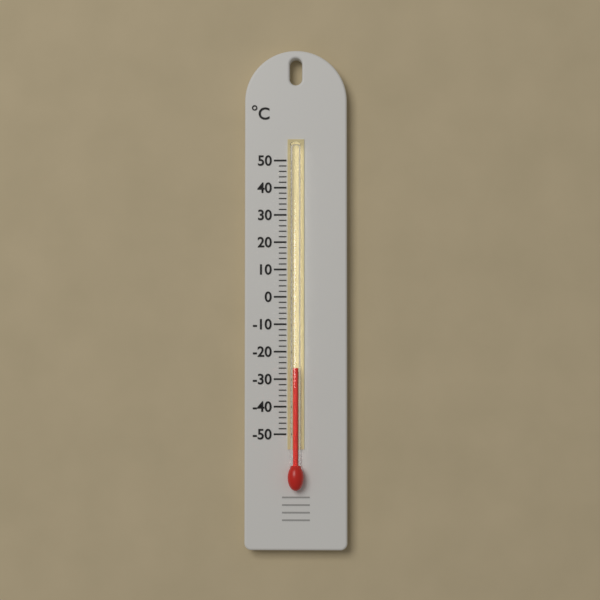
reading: -26 °C
